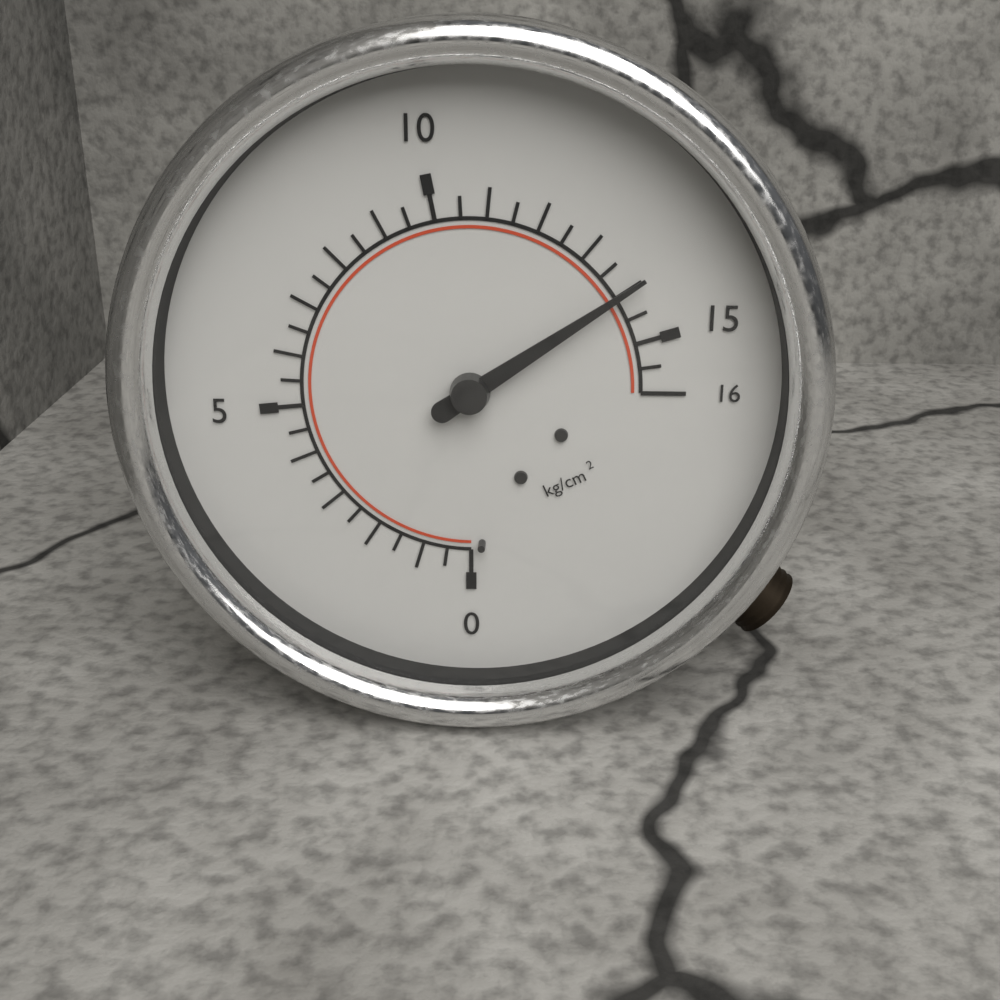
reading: 14.0 kg/cm²
